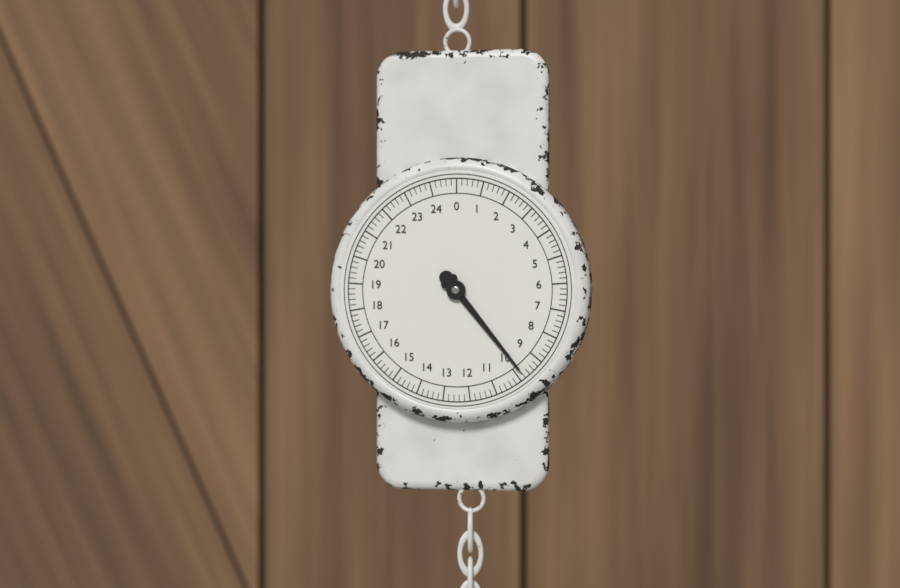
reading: 9.8 (no unit)
